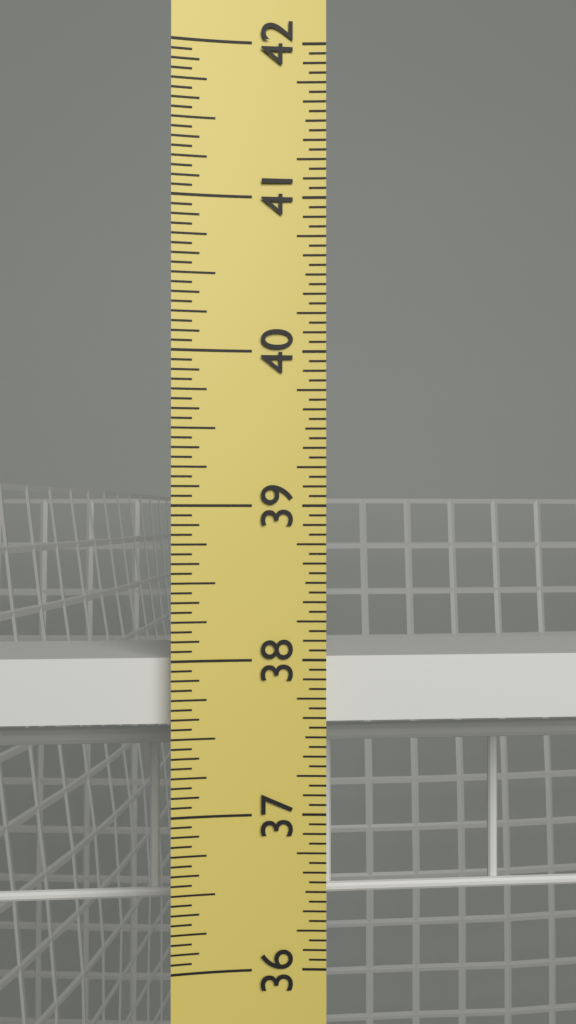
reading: 38.0000 in
